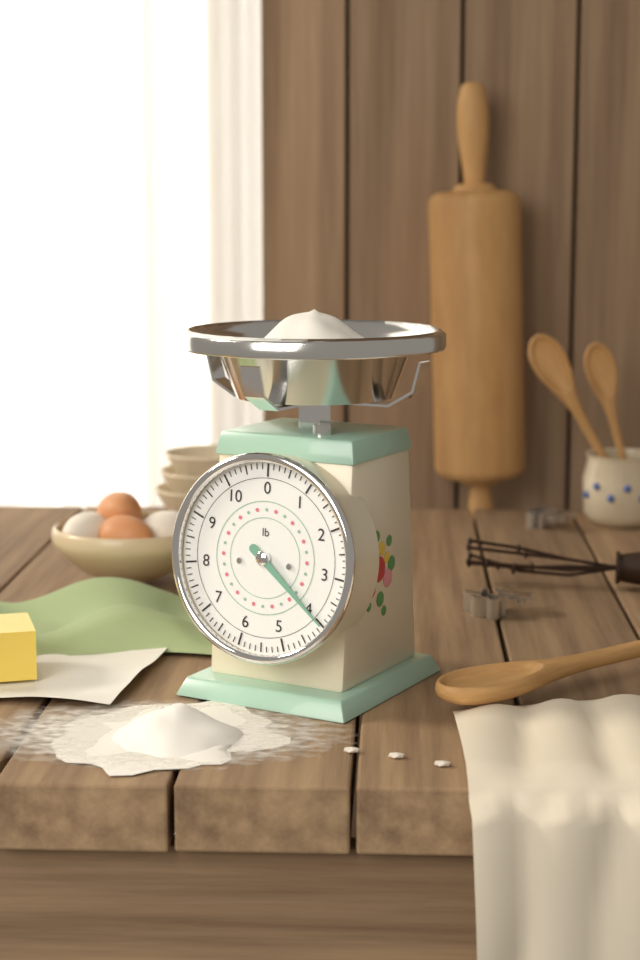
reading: 4.000 lb
